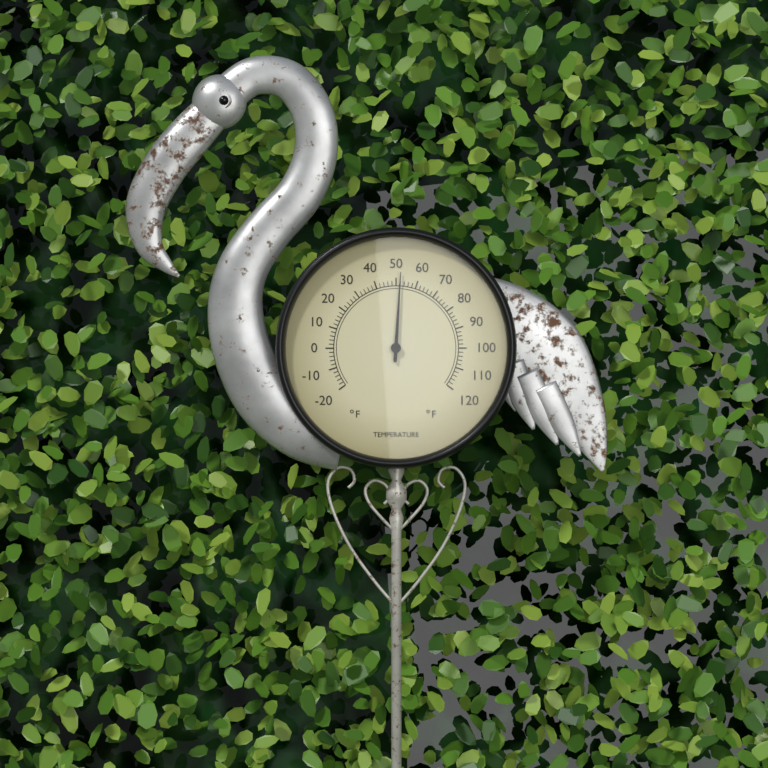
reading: 52 °F
